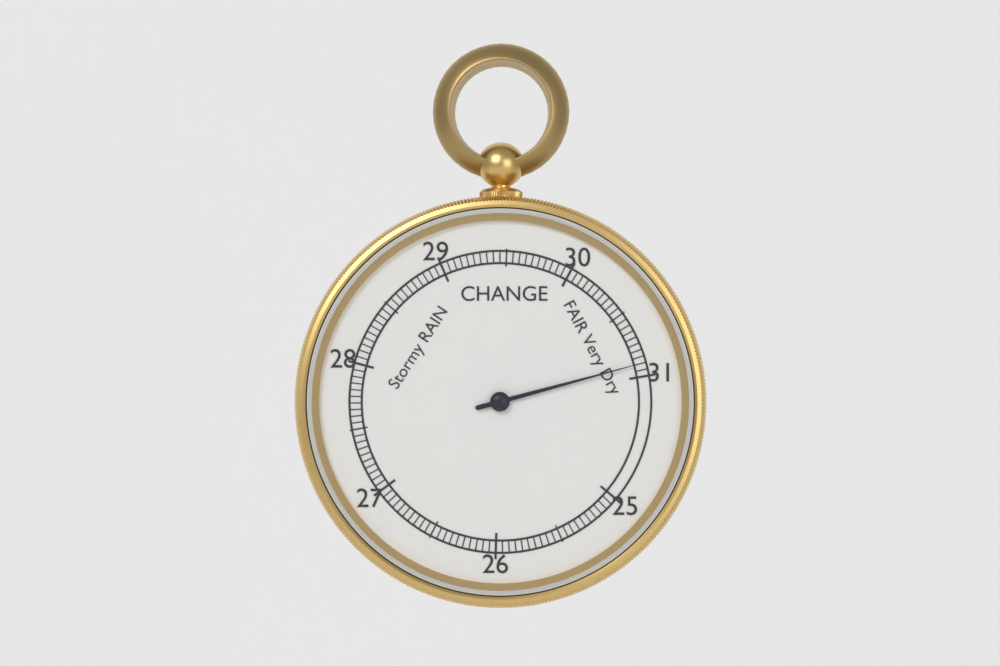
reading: 30.90 inHg
